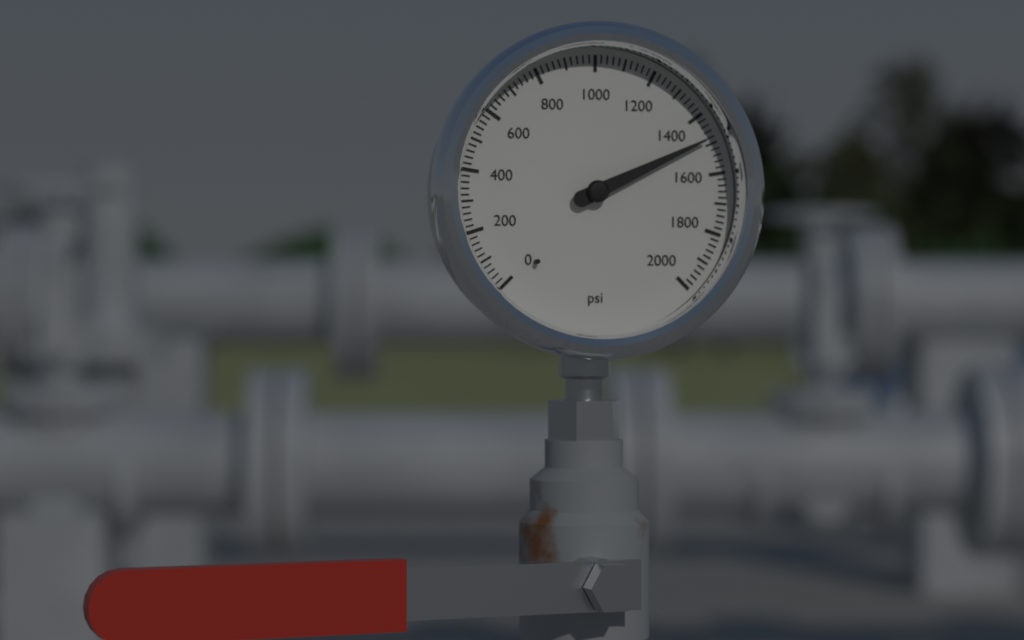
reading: 1480 psi
